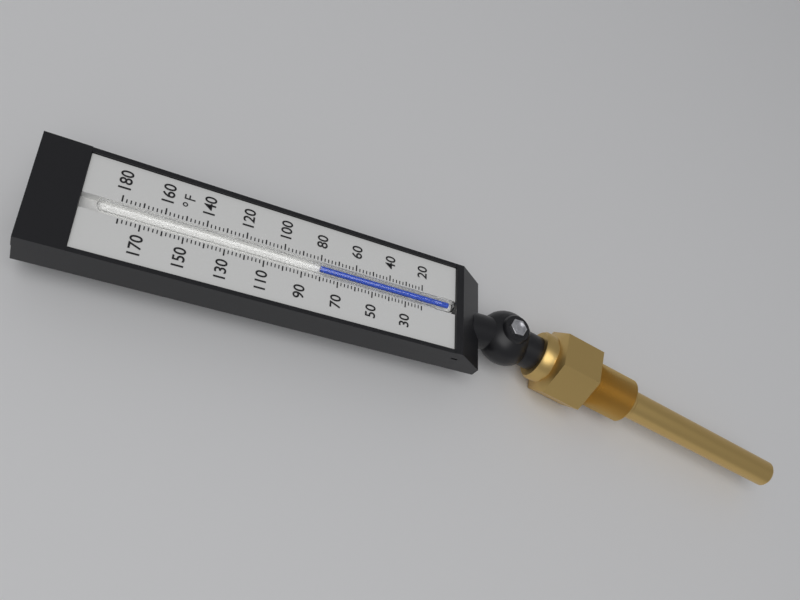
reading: 80 °F
